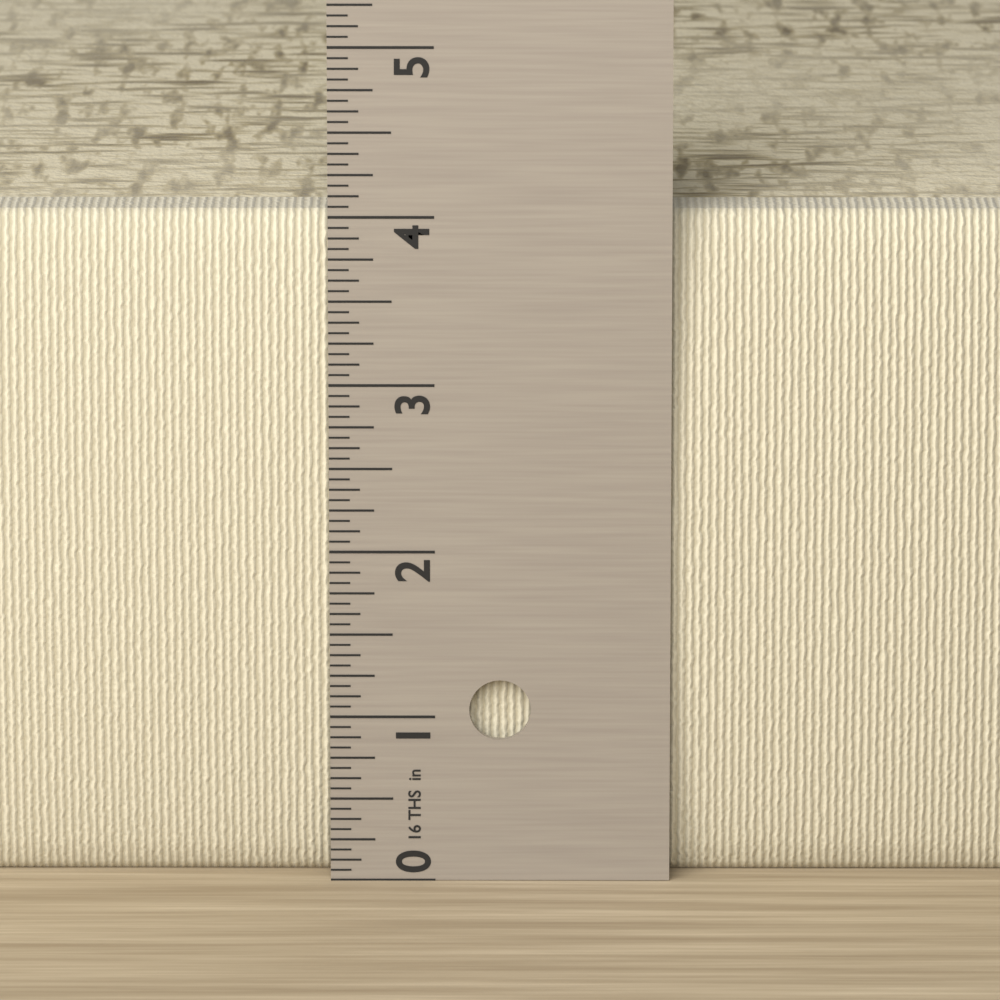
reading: 4.0000 in
